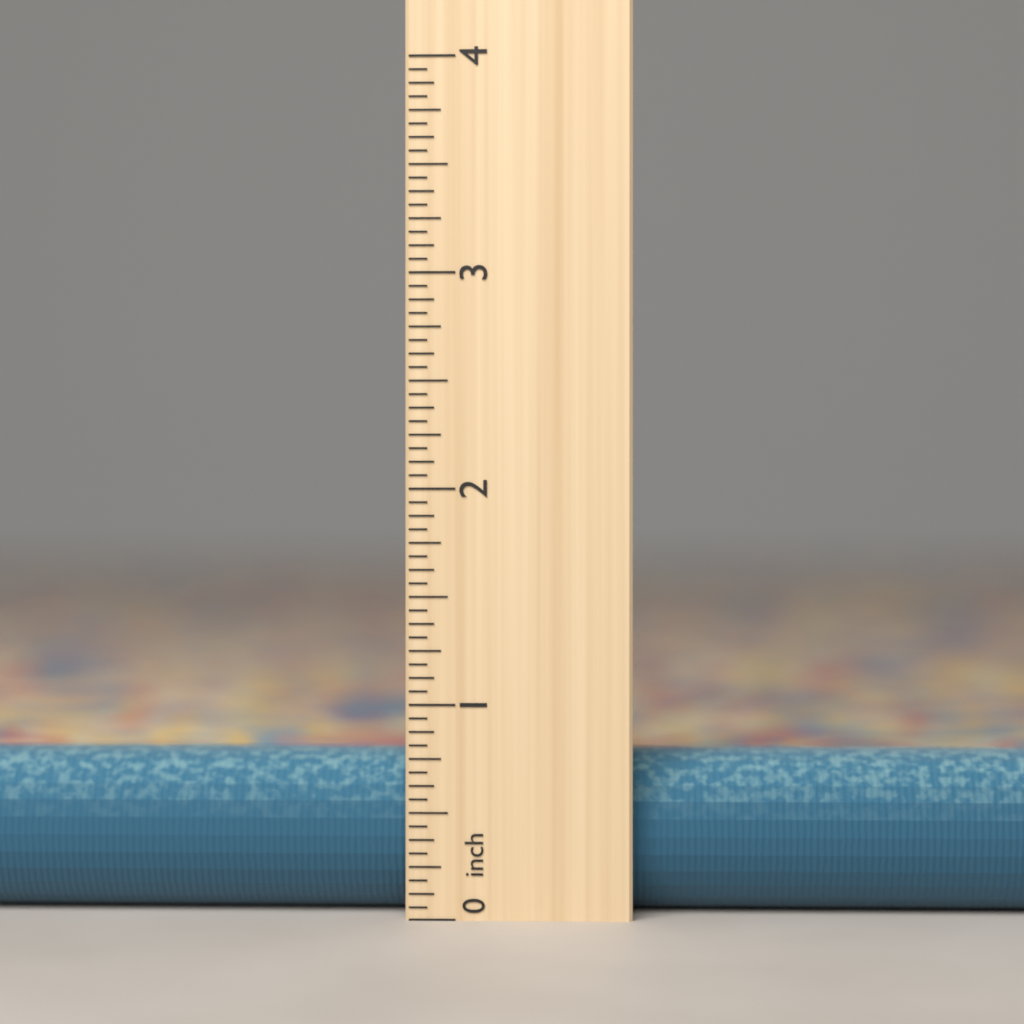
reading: 0.7500 inch
